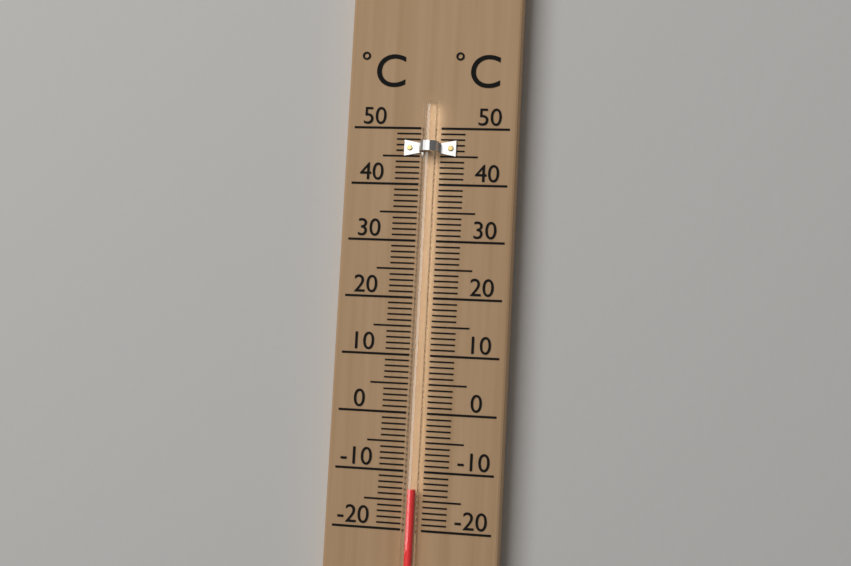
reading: -13 °C
